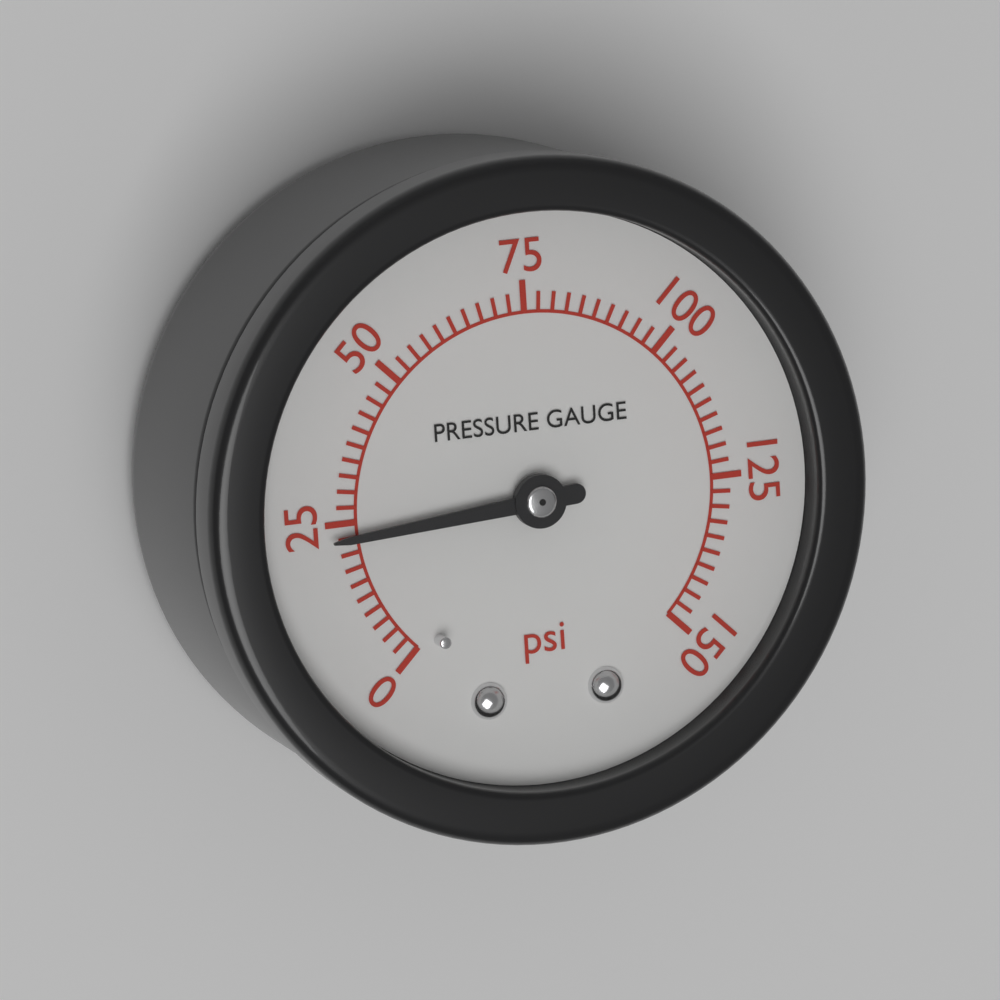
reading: 22.5 psi
